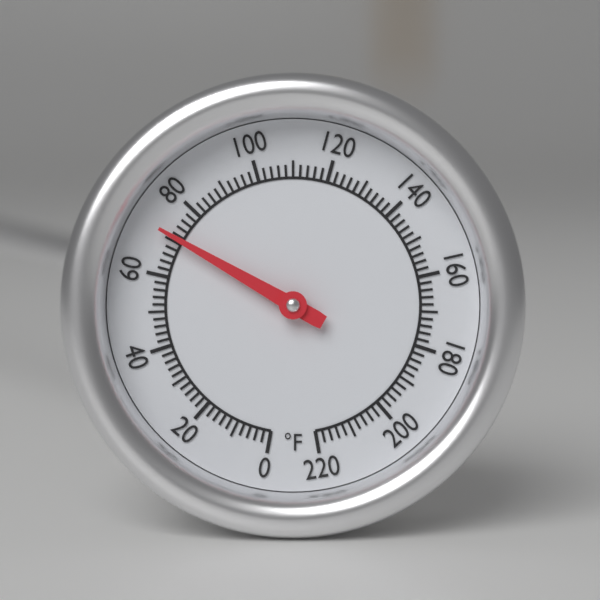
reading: 71 °F
